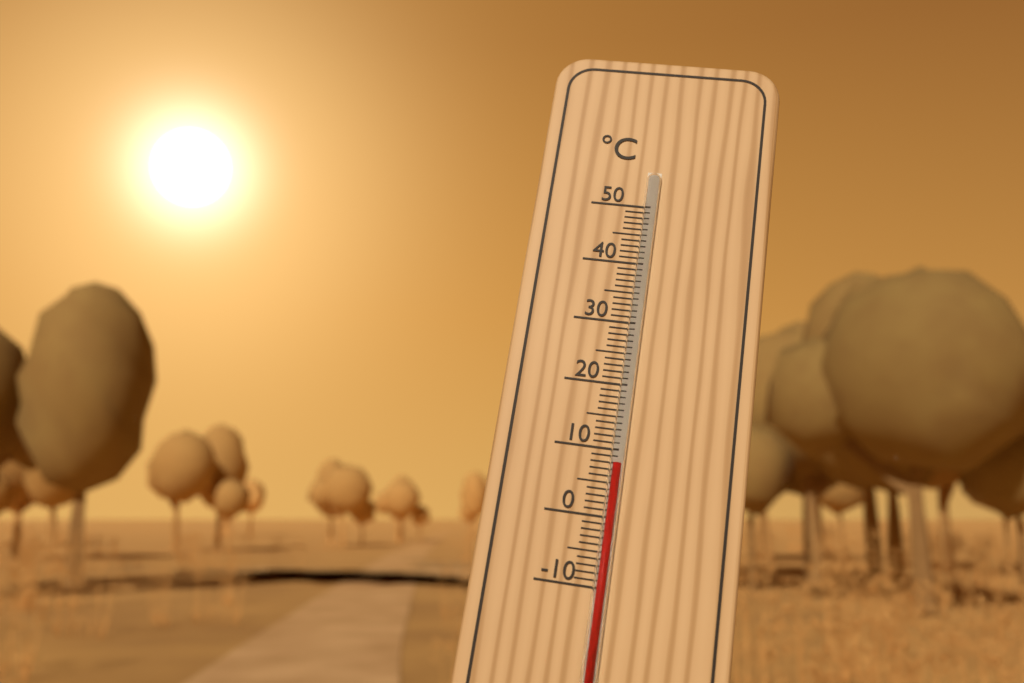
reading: 8 °C
